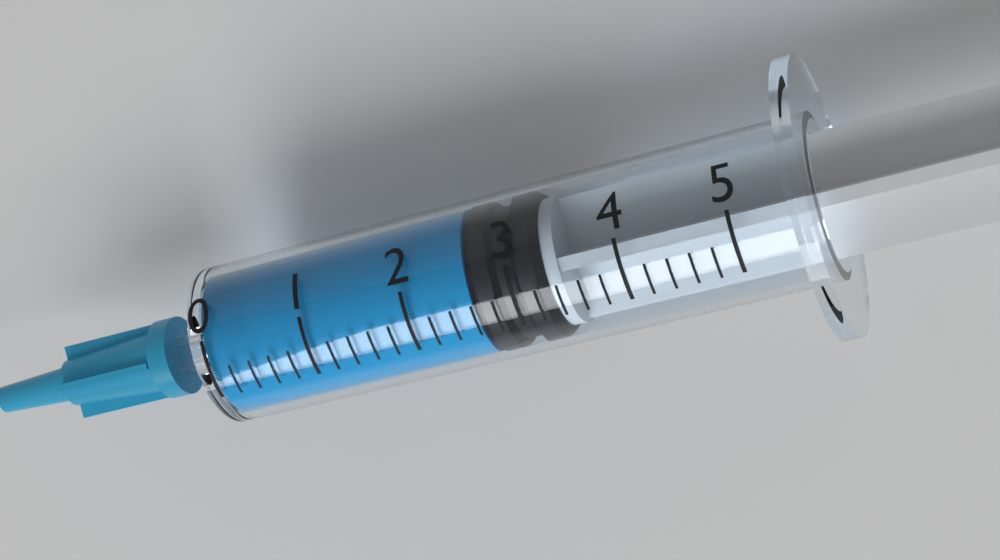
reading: 2.6 (no unit)
